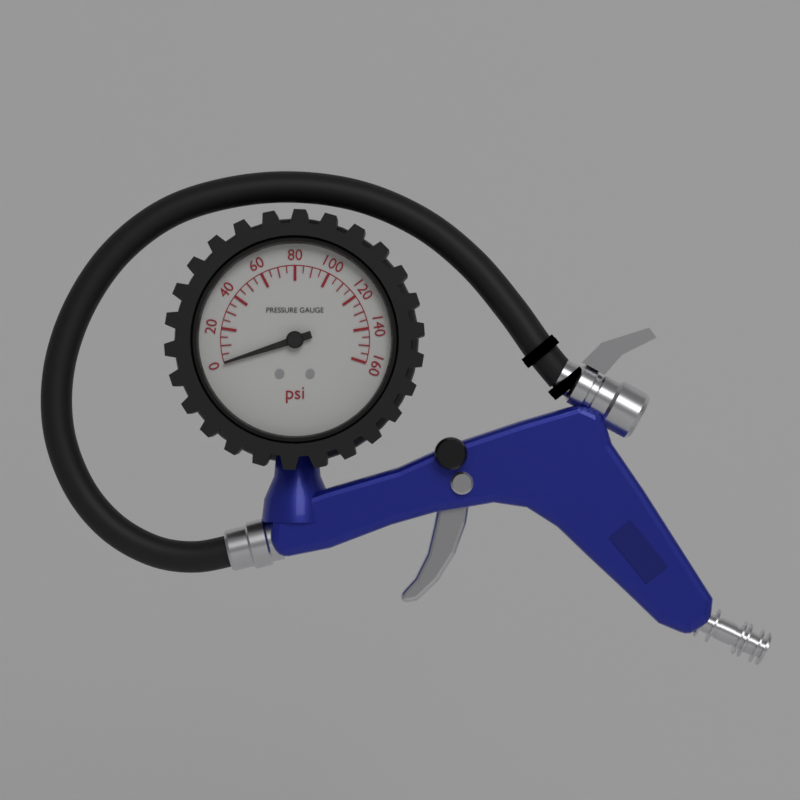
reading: 0 psi
